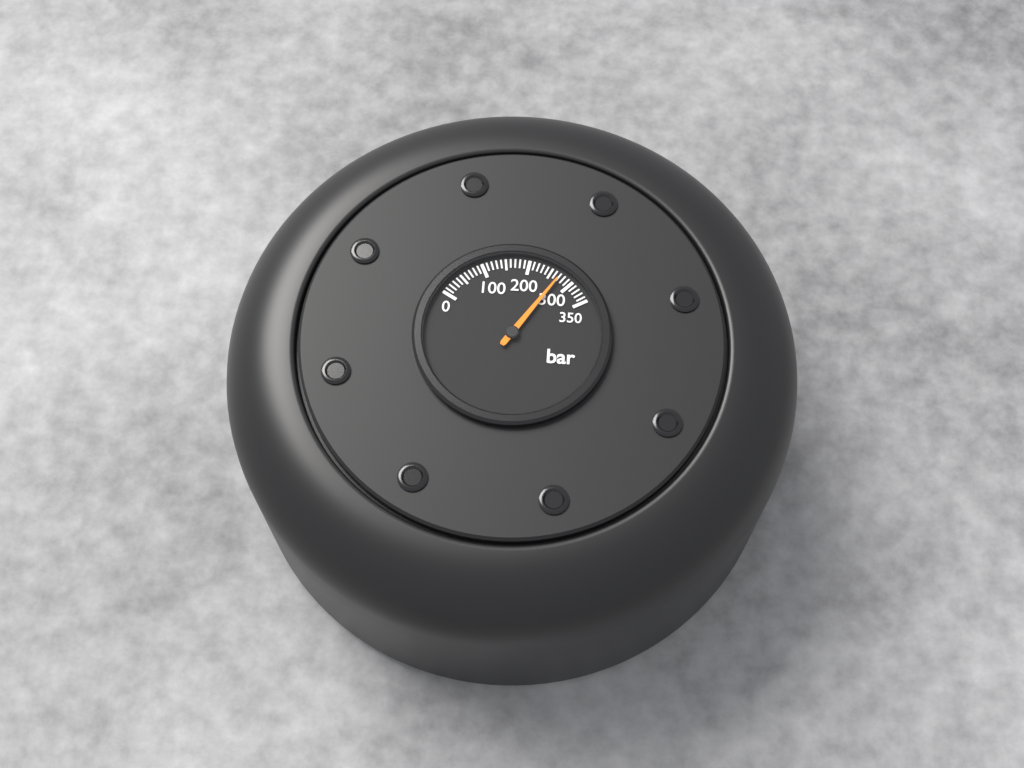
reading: 270 bar
